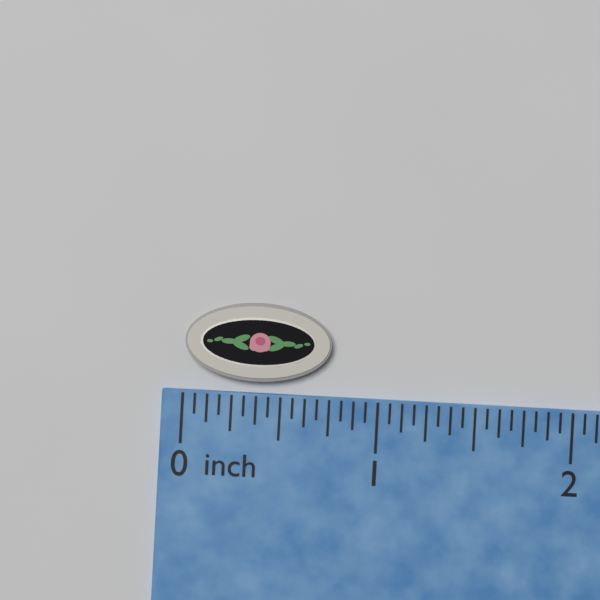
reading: 0.7500 inch
